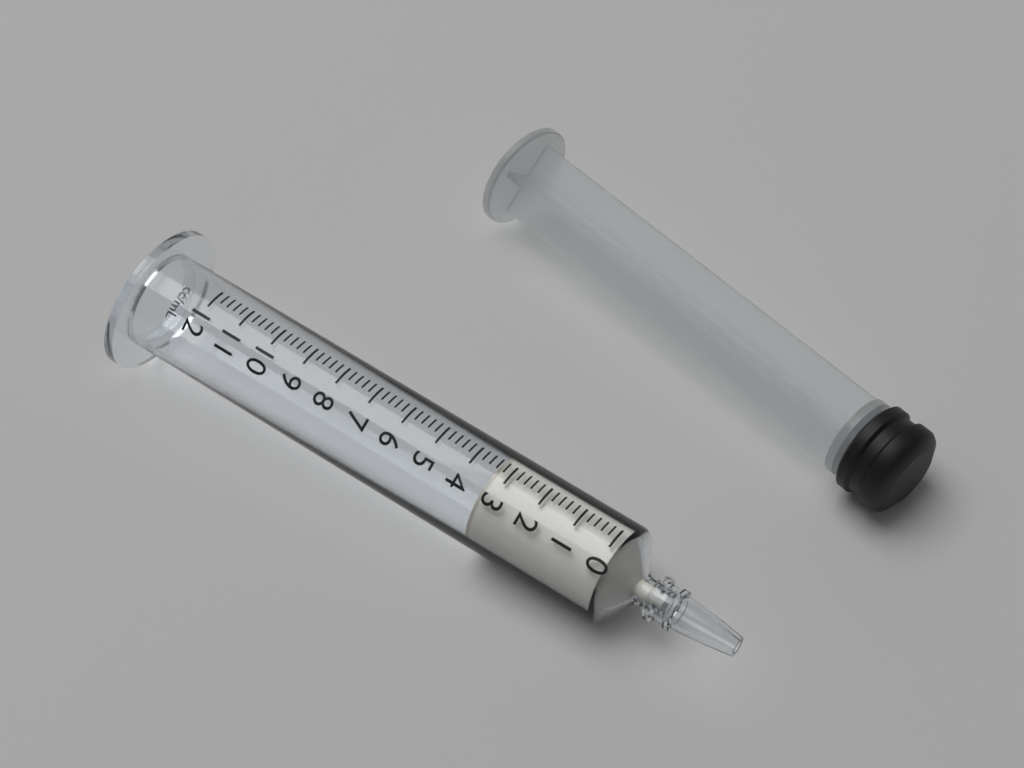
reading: 3.4 ml
